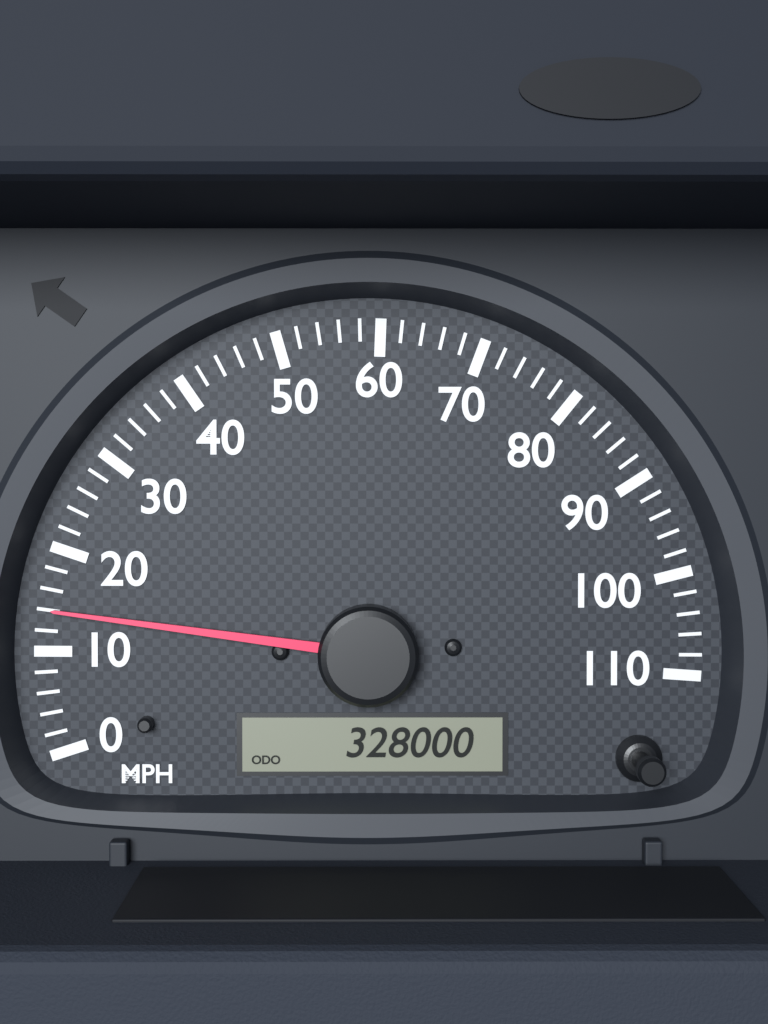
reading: 14 MPH
